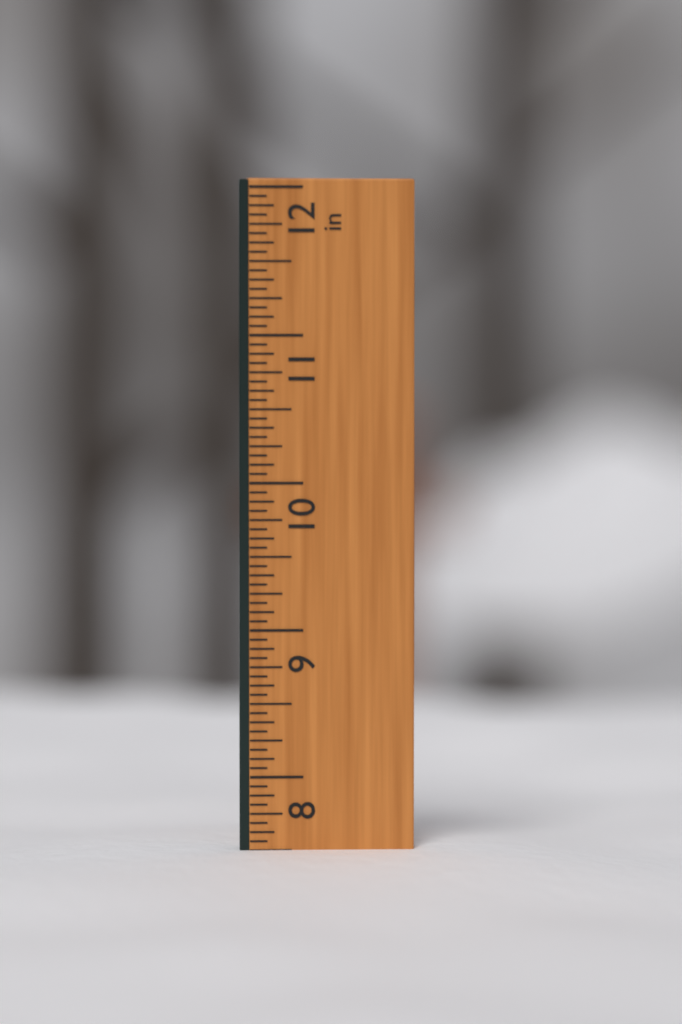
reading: 7.5000 in
